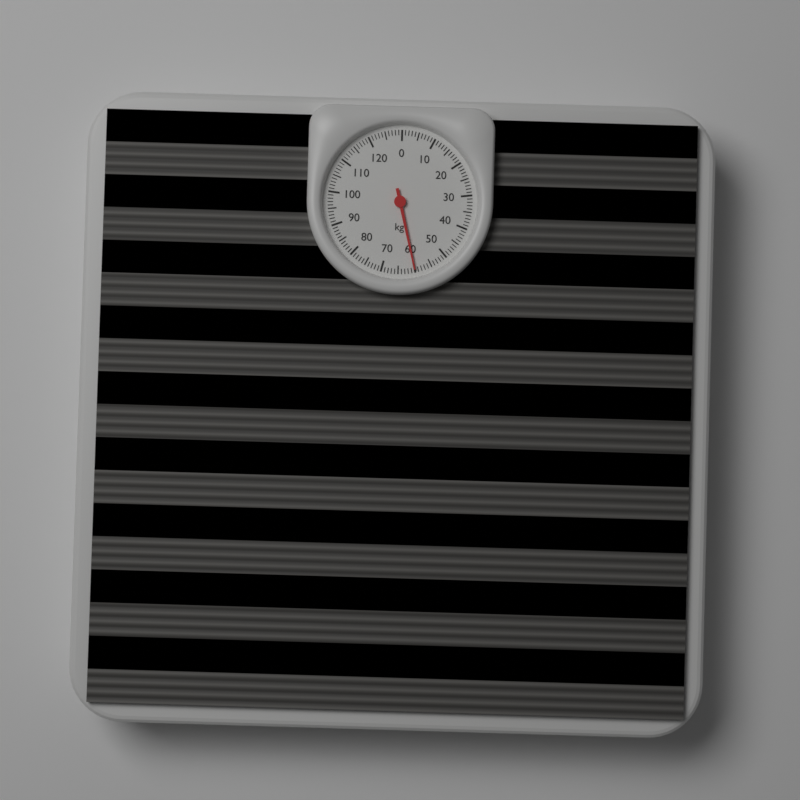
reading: 60 kg
